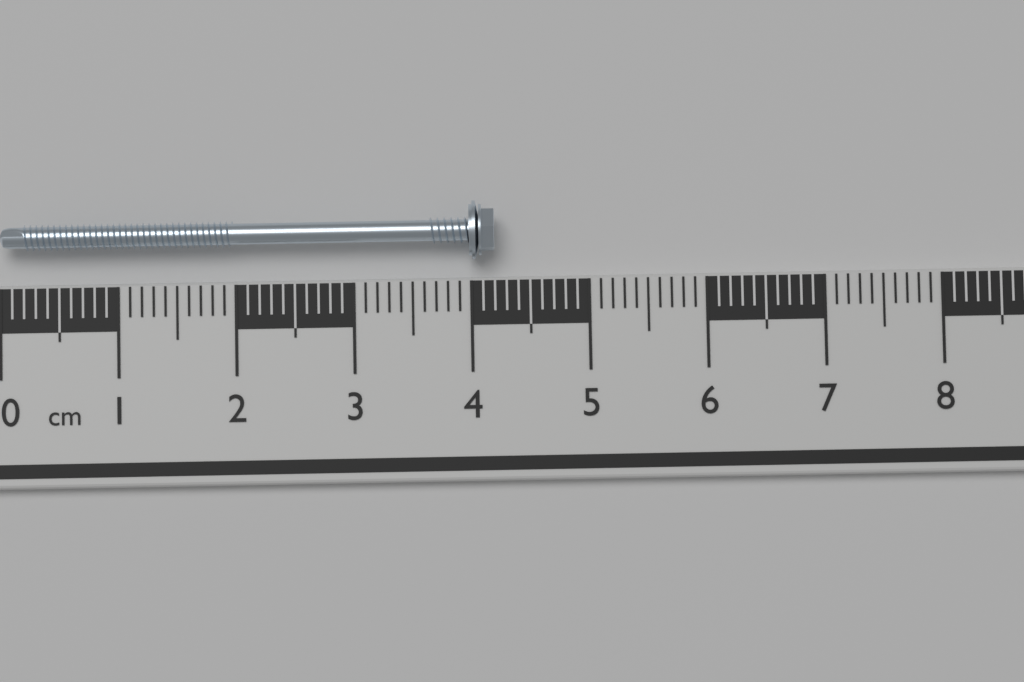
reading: 4.2 cm
